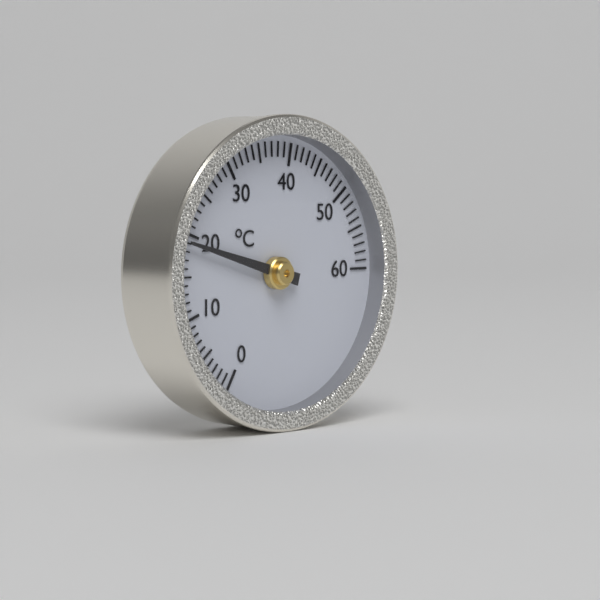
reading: 19 °C
